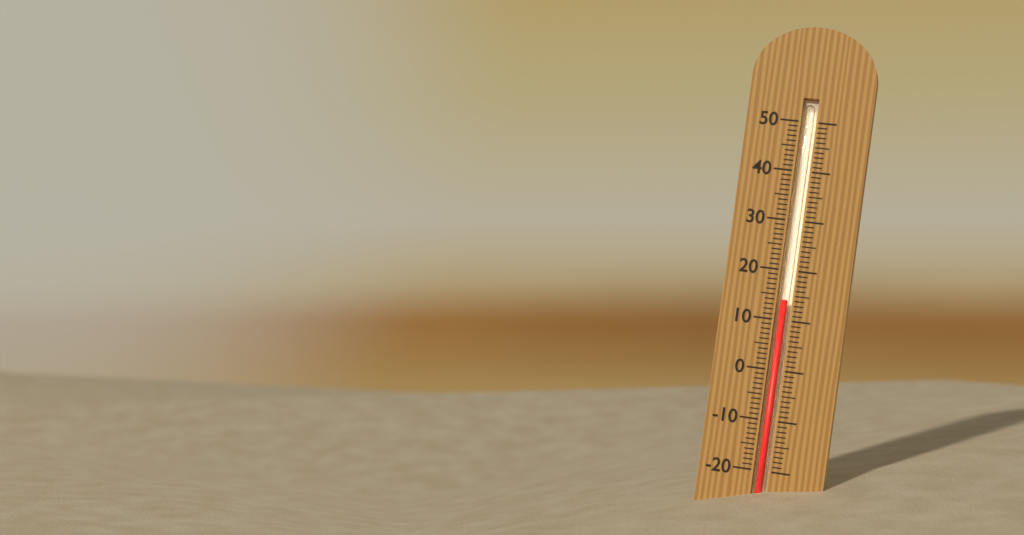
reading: 14 (no unit)
